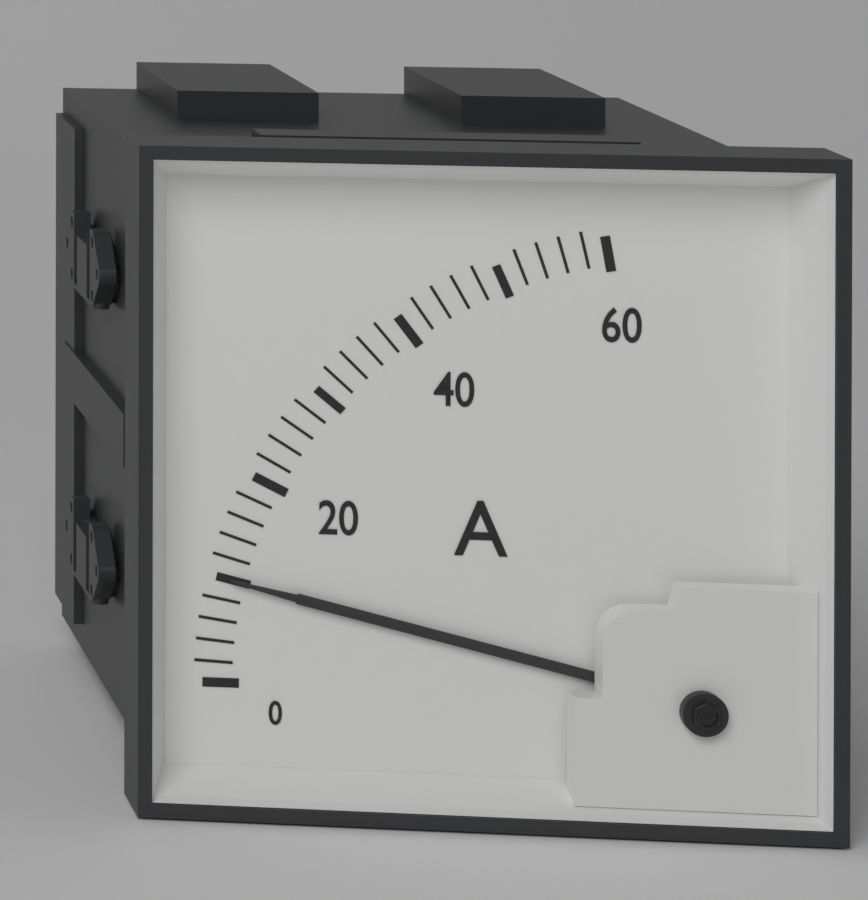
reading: 10 A
